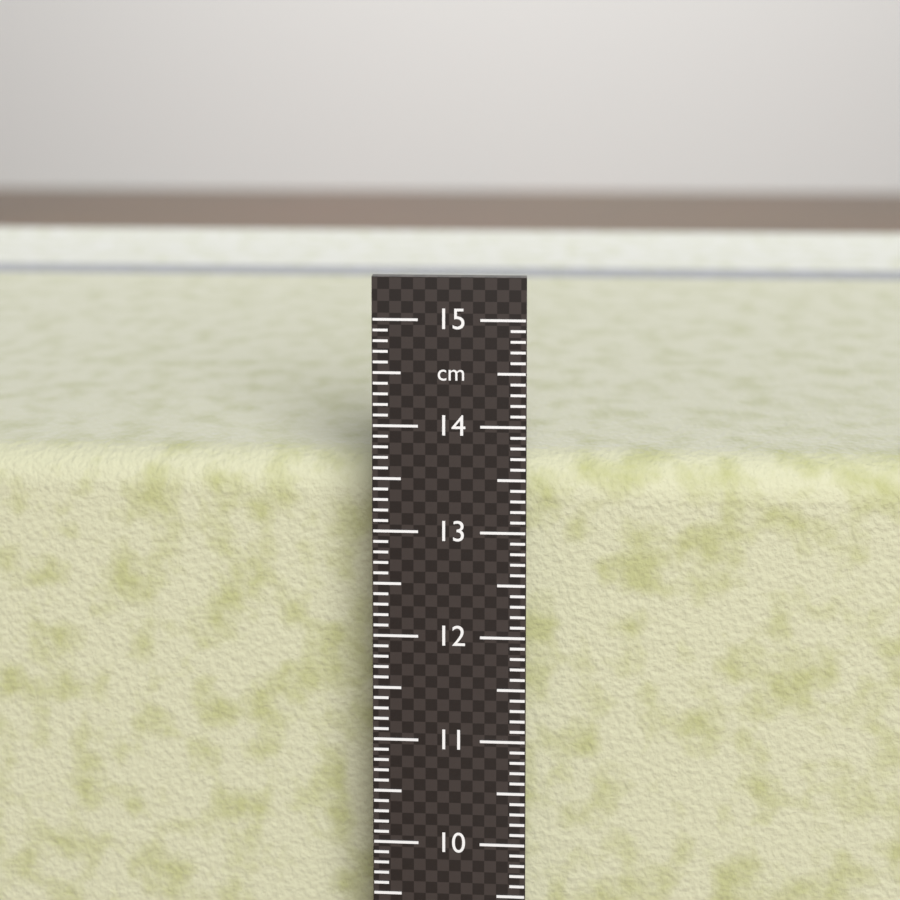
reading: 13.5 cm
